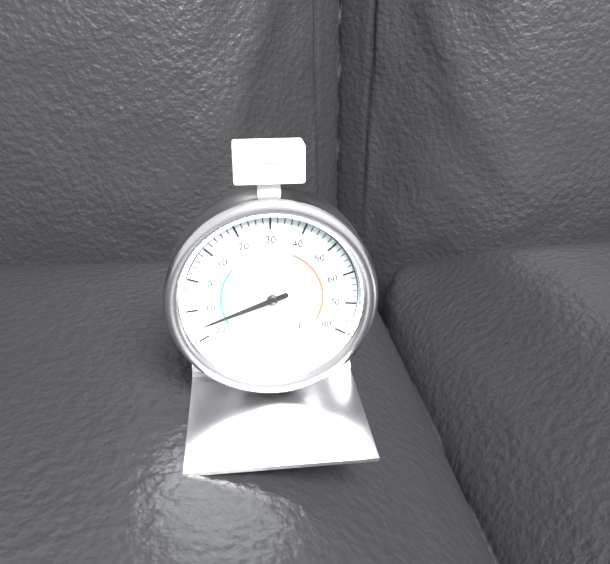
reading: -16 °F
